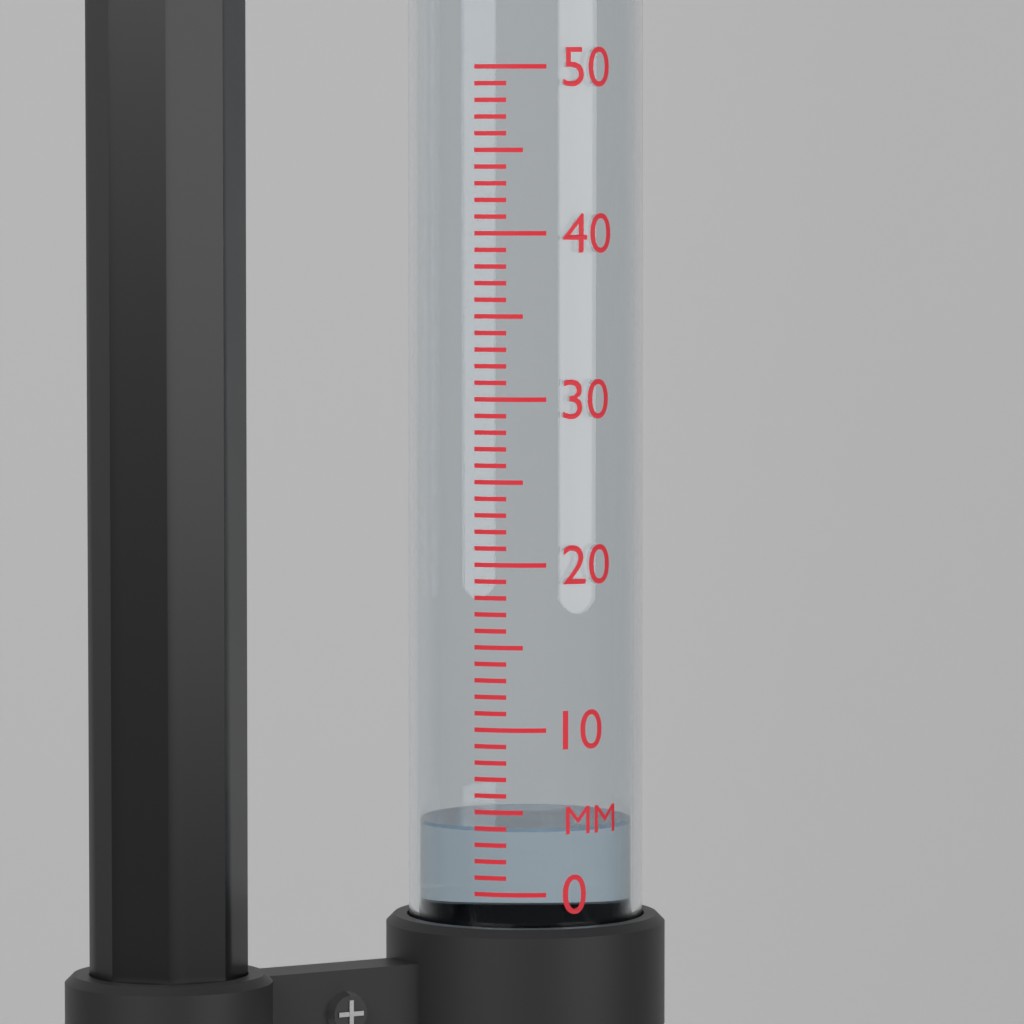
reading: 4 mm
